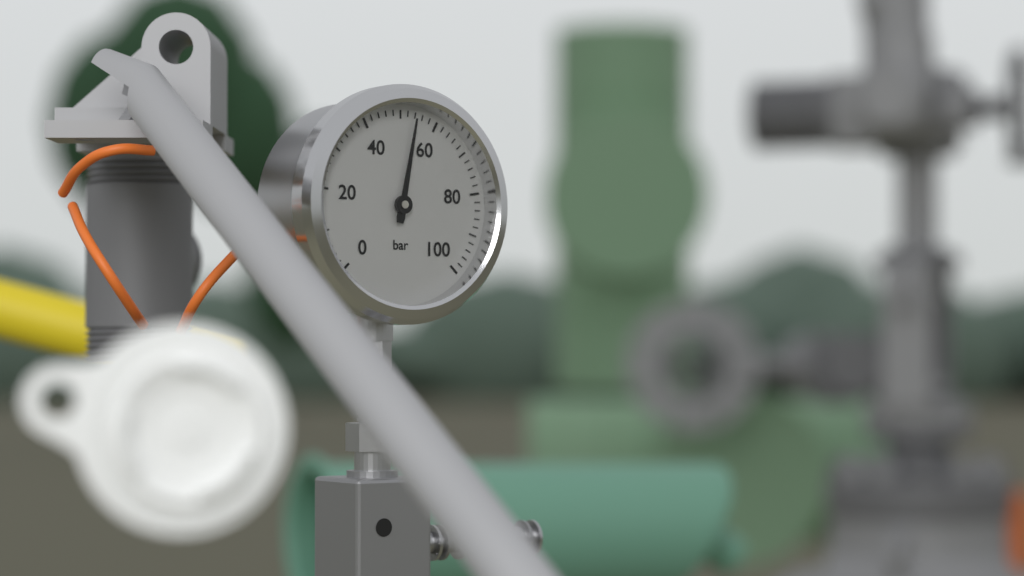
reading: 54 bar
